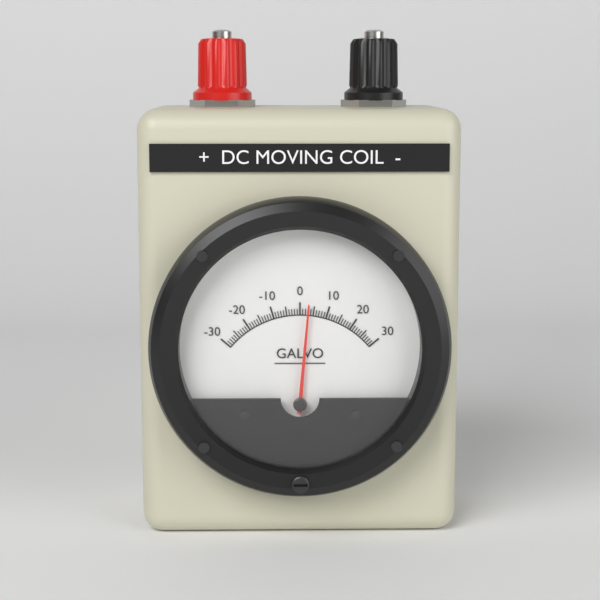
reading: 3 (no unit)
